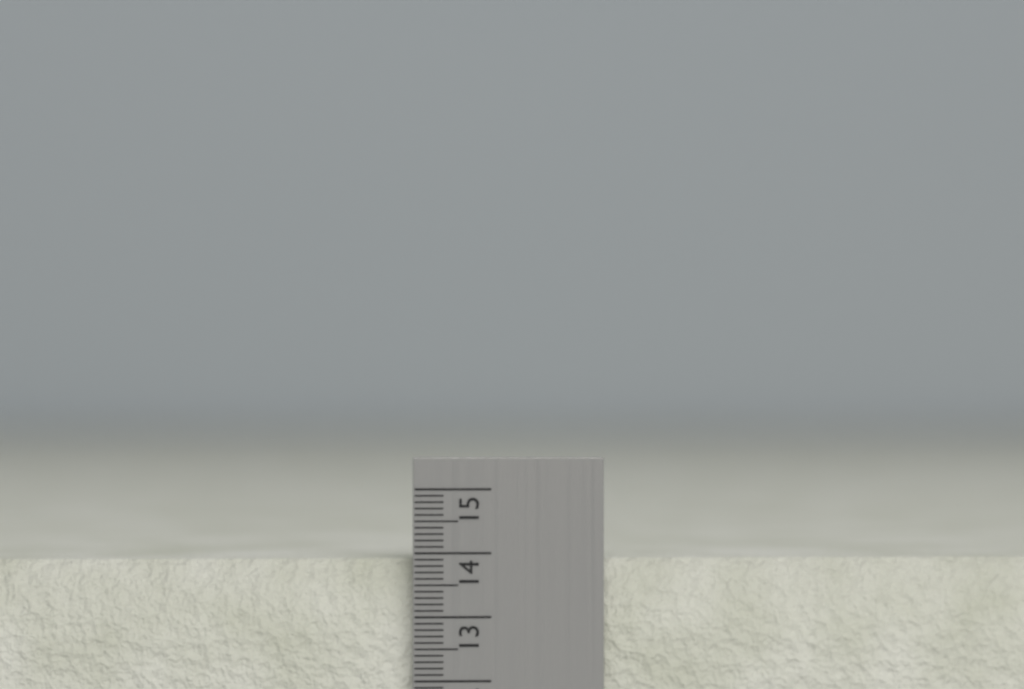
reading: 13.9 cm
